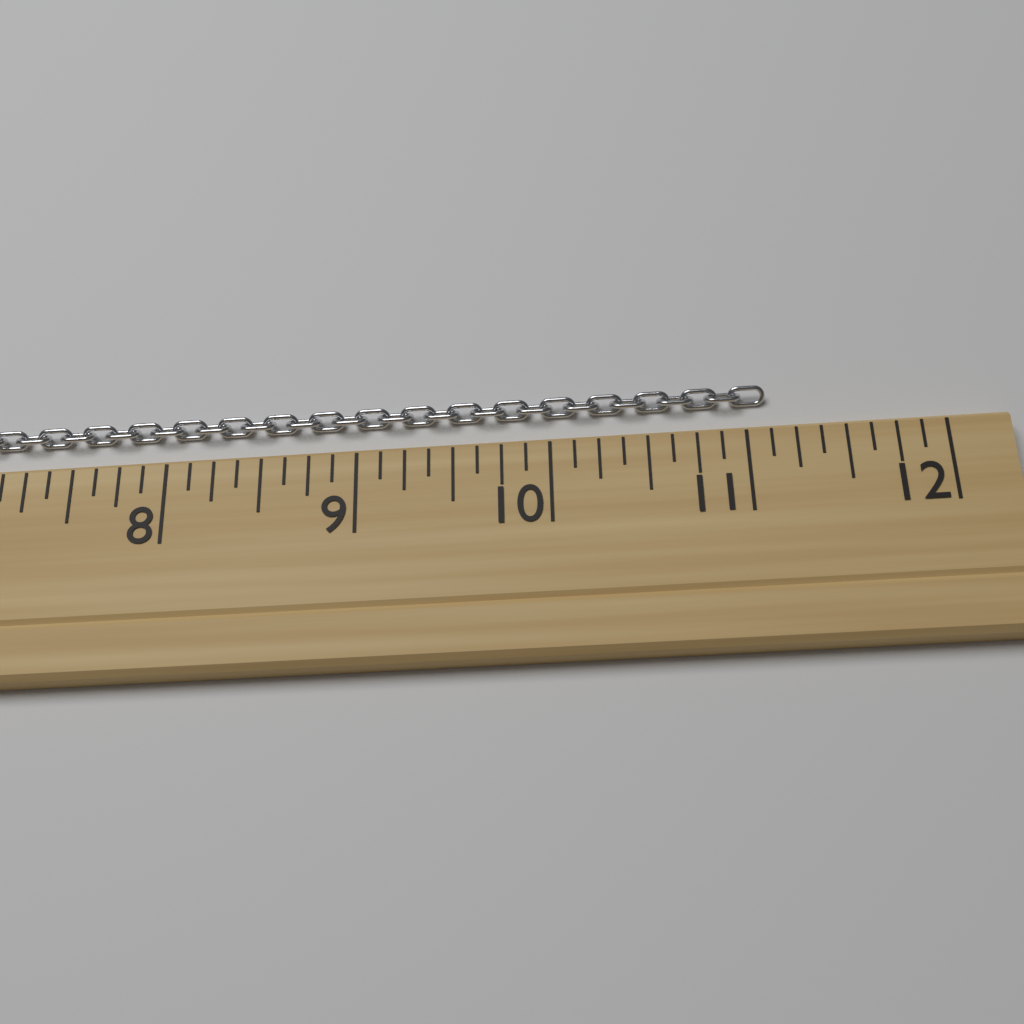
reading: 11.125 (no unit)
